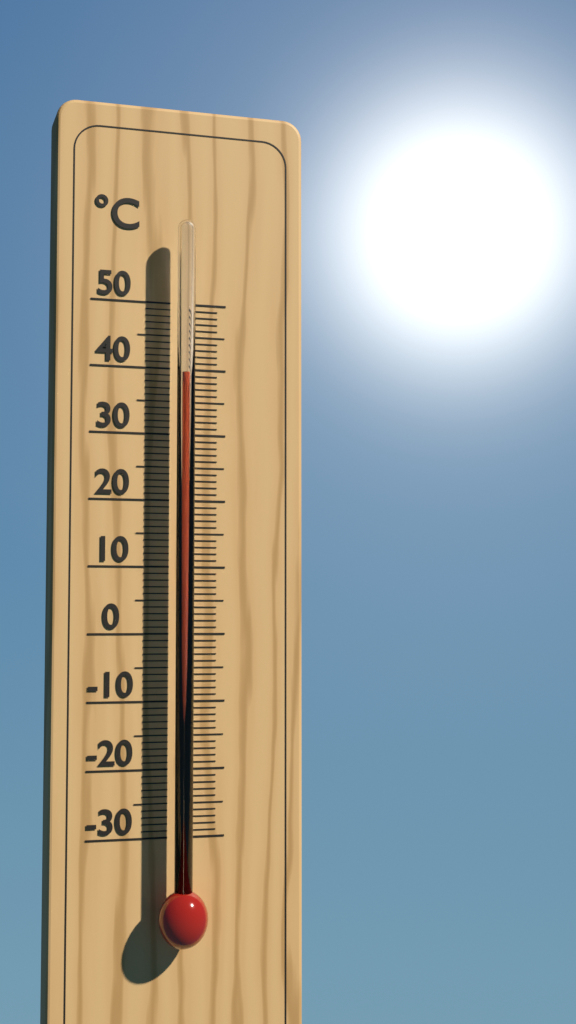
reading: 39 °C
